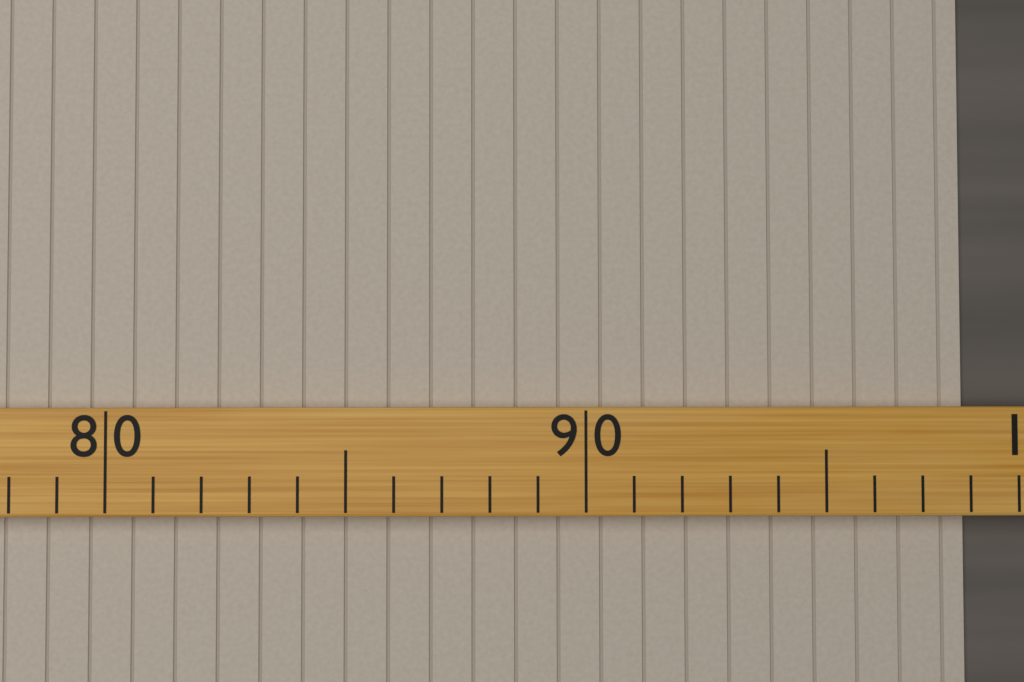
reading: 98 (no unit)
